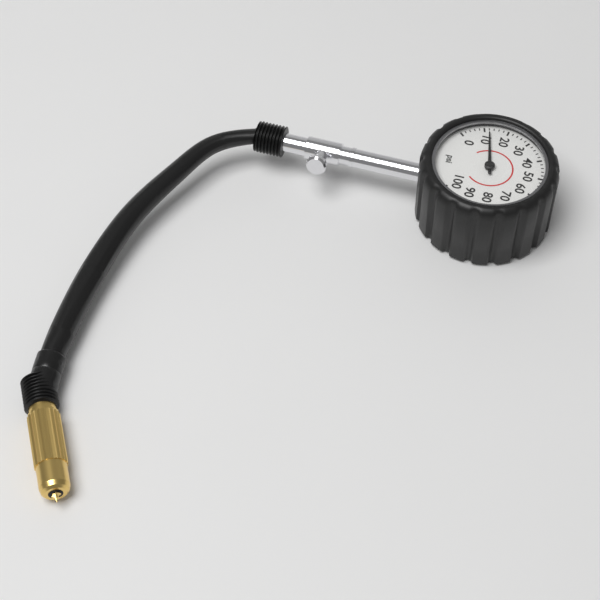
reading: 12 psi
